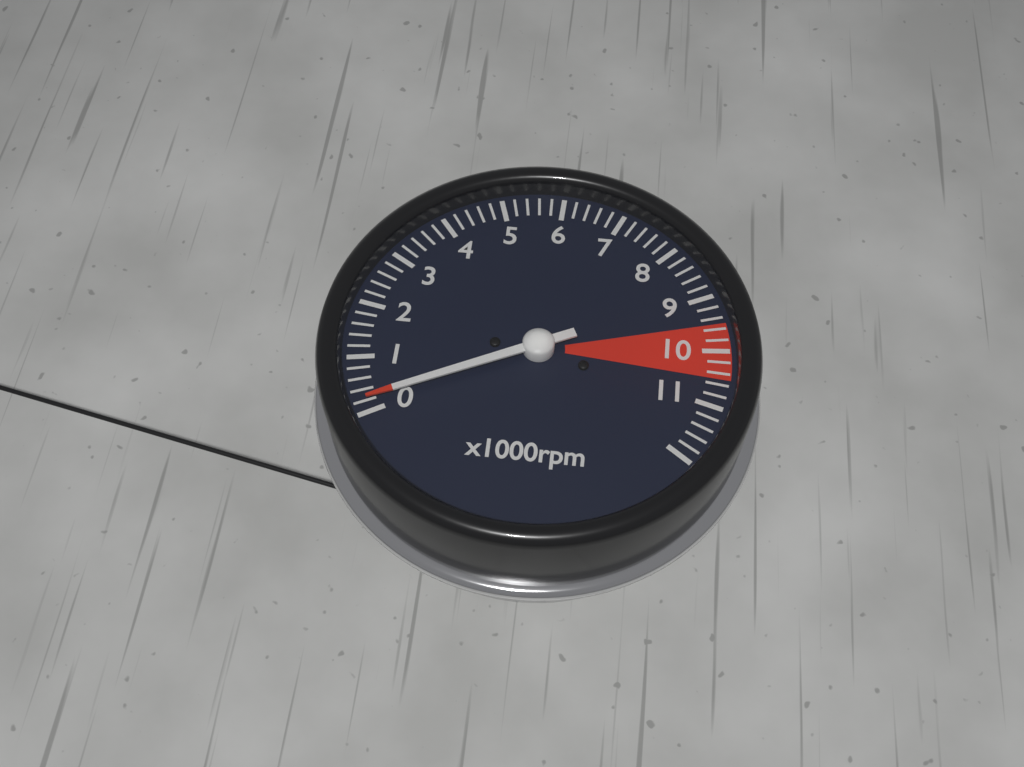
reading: 200 rpm
